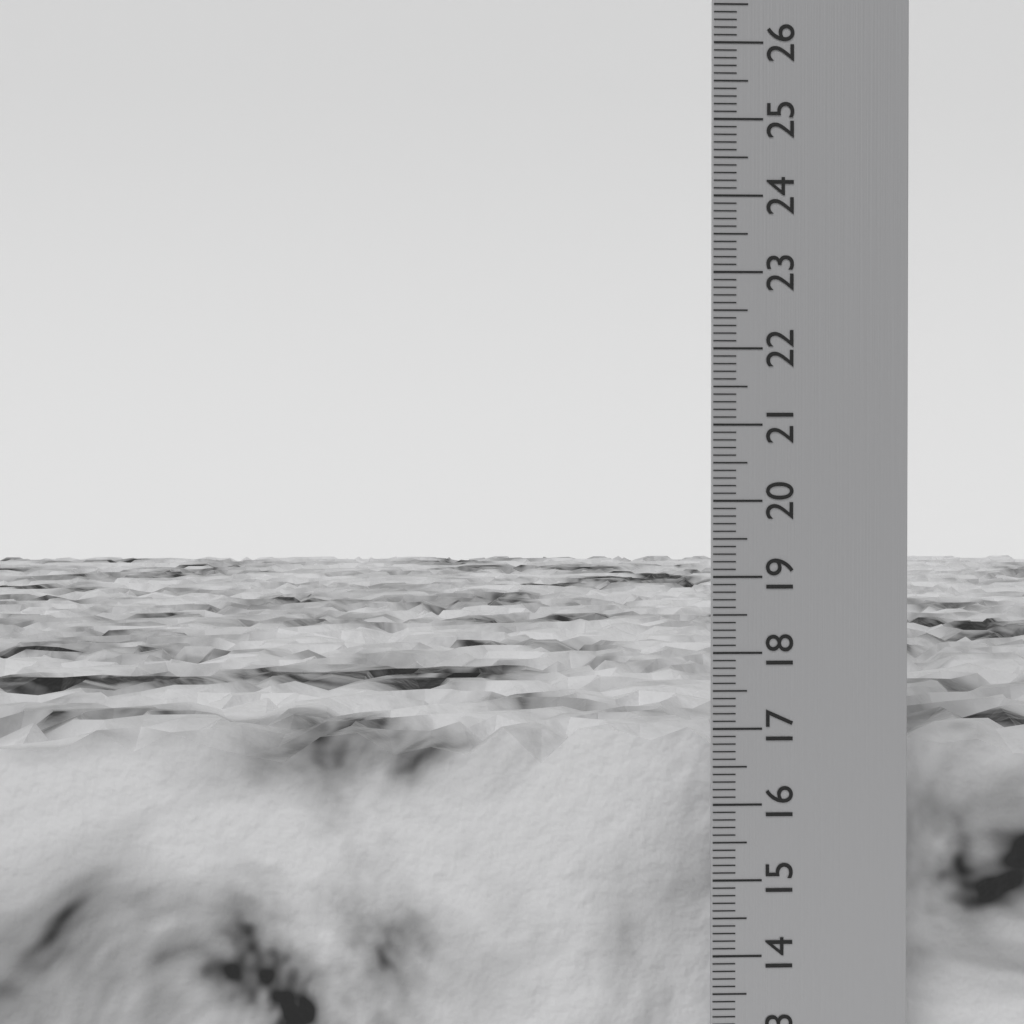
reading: 16.9 cm
